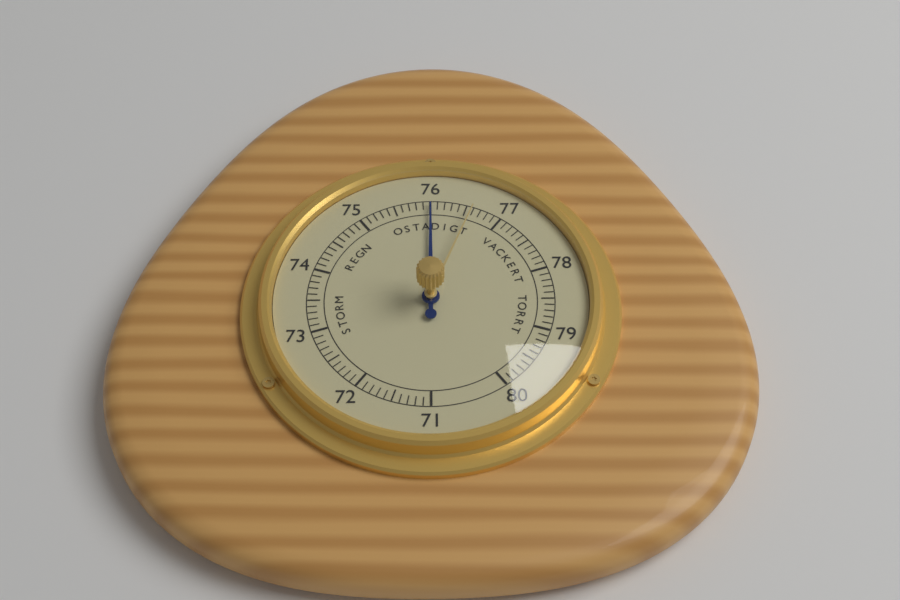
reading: 76.0 (no unit)
